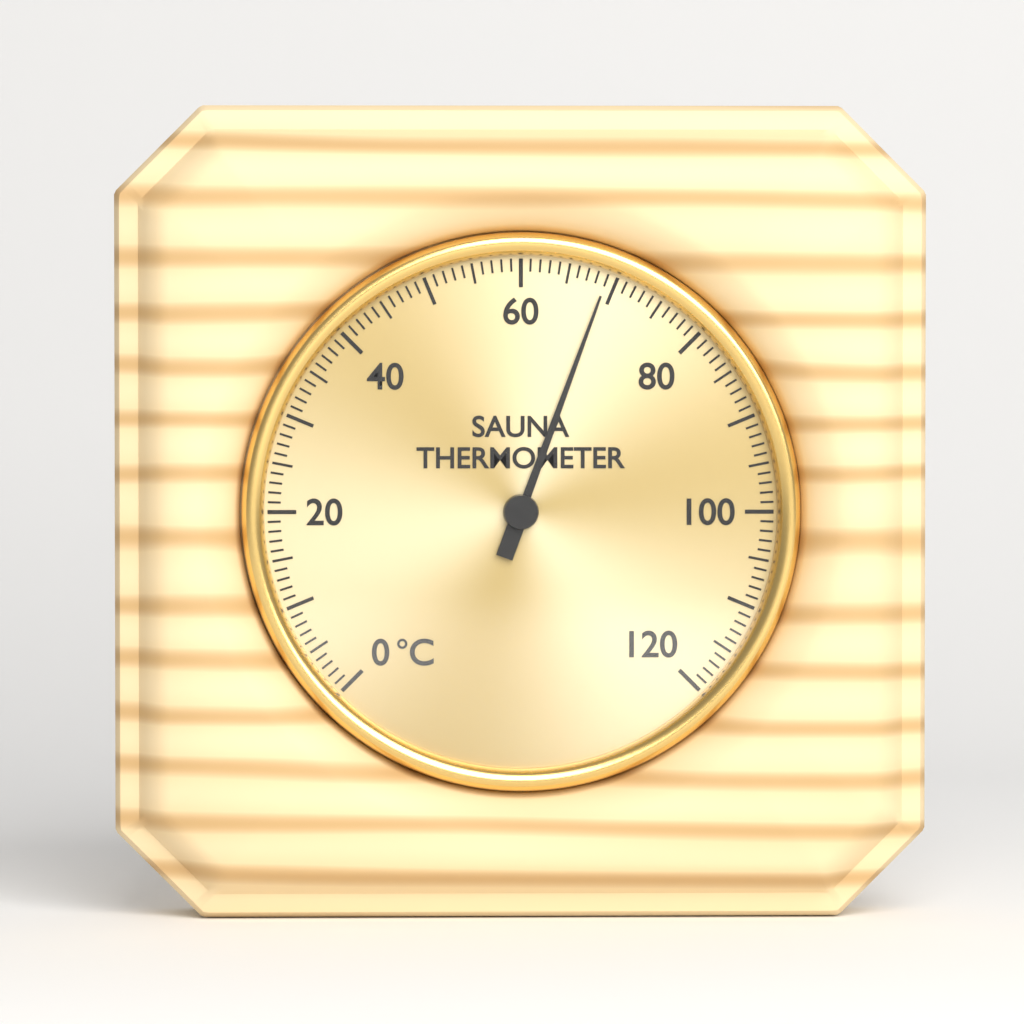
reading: 69 °C
